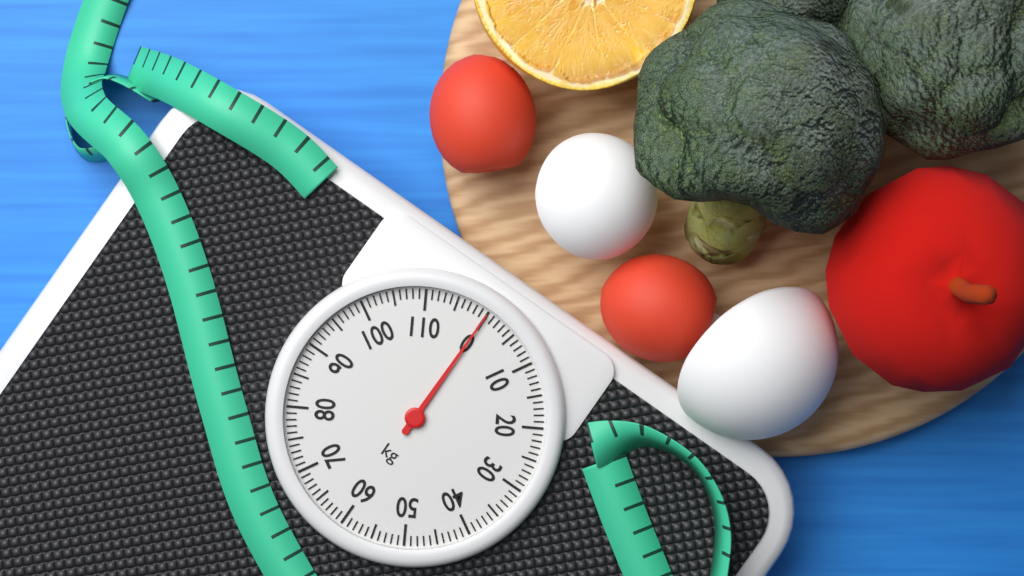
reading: 0 kg
